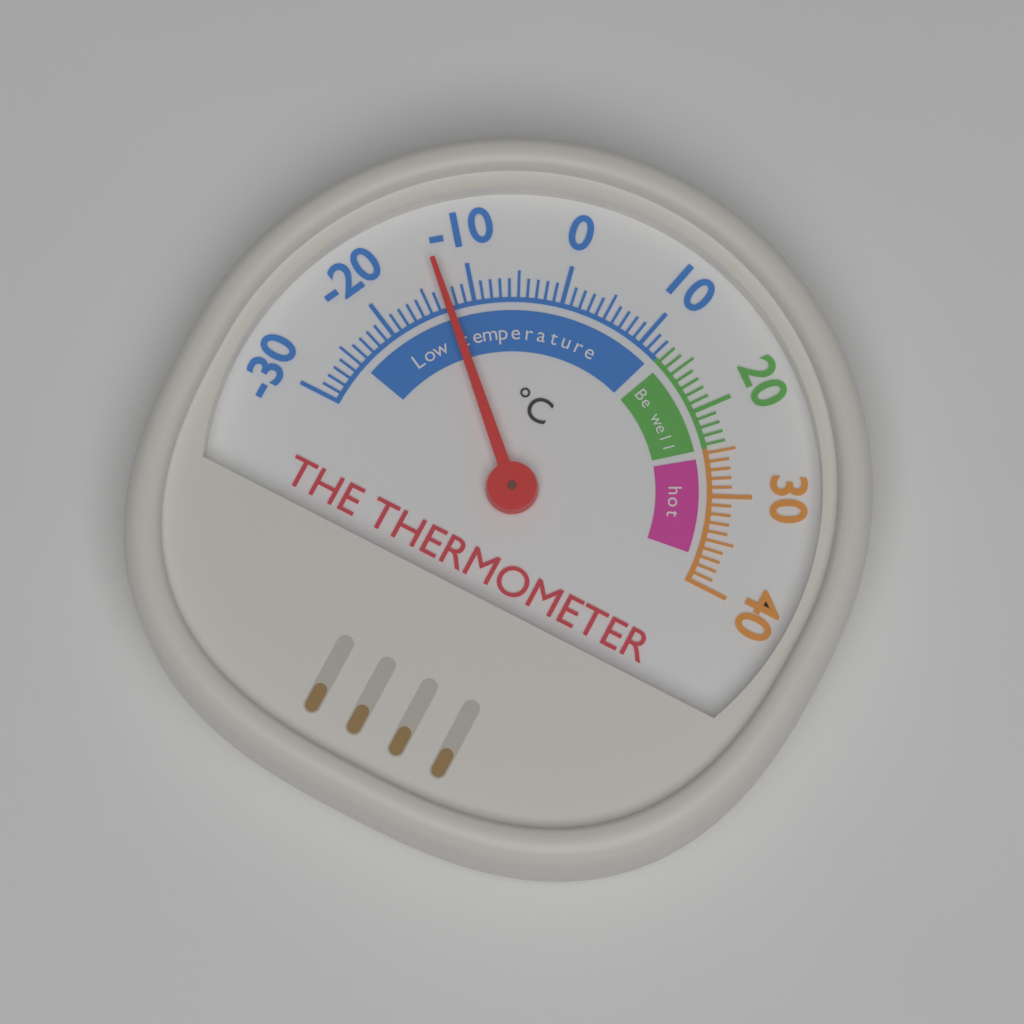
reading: -13 °C
